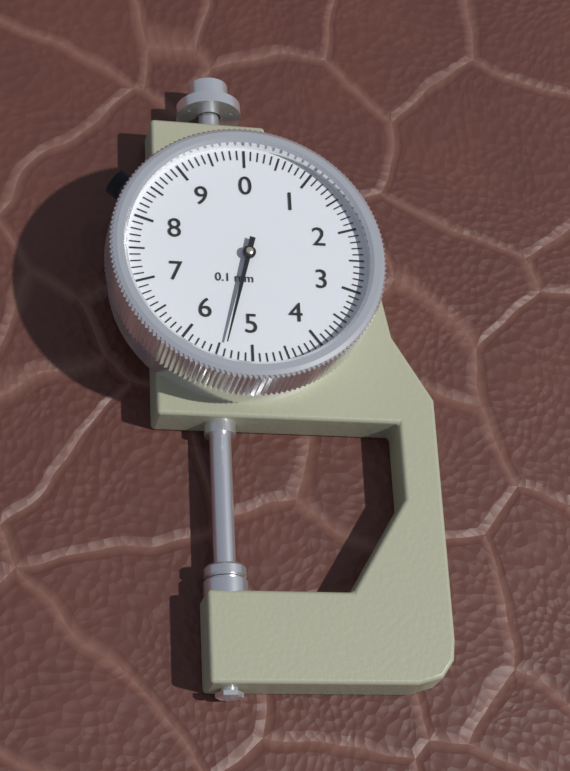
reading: 5.4 mm
